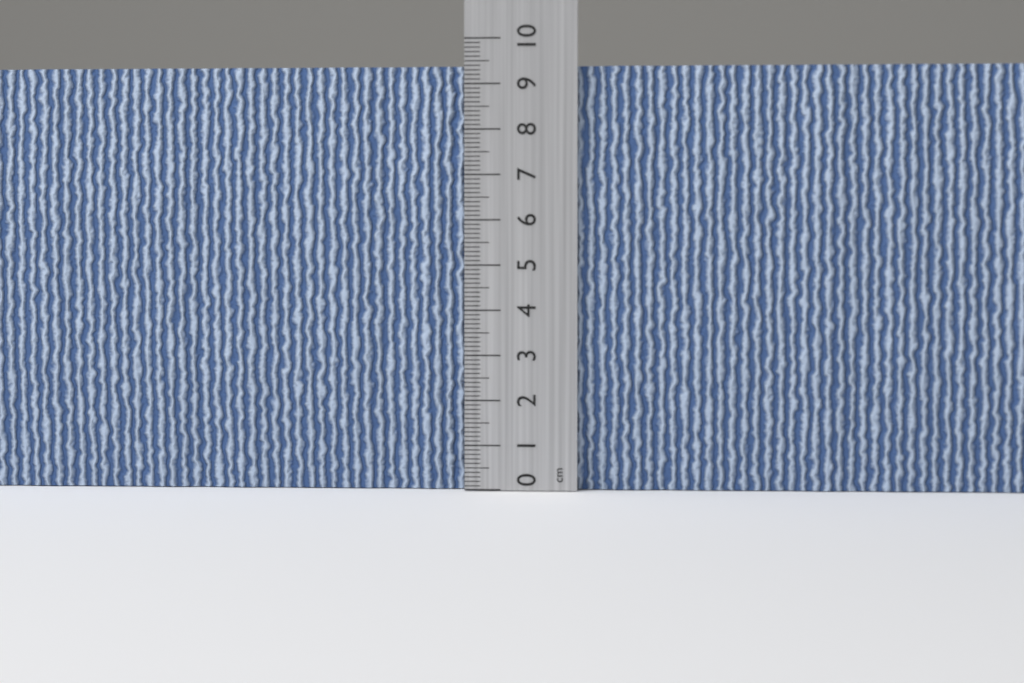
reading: 9.4 cm
